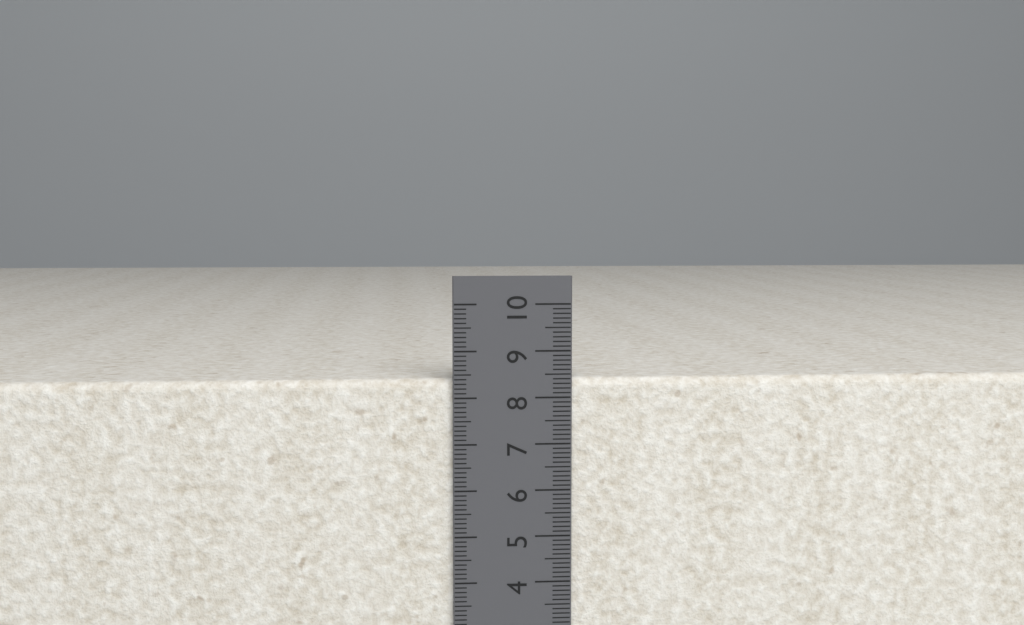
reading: 8.4 cm
